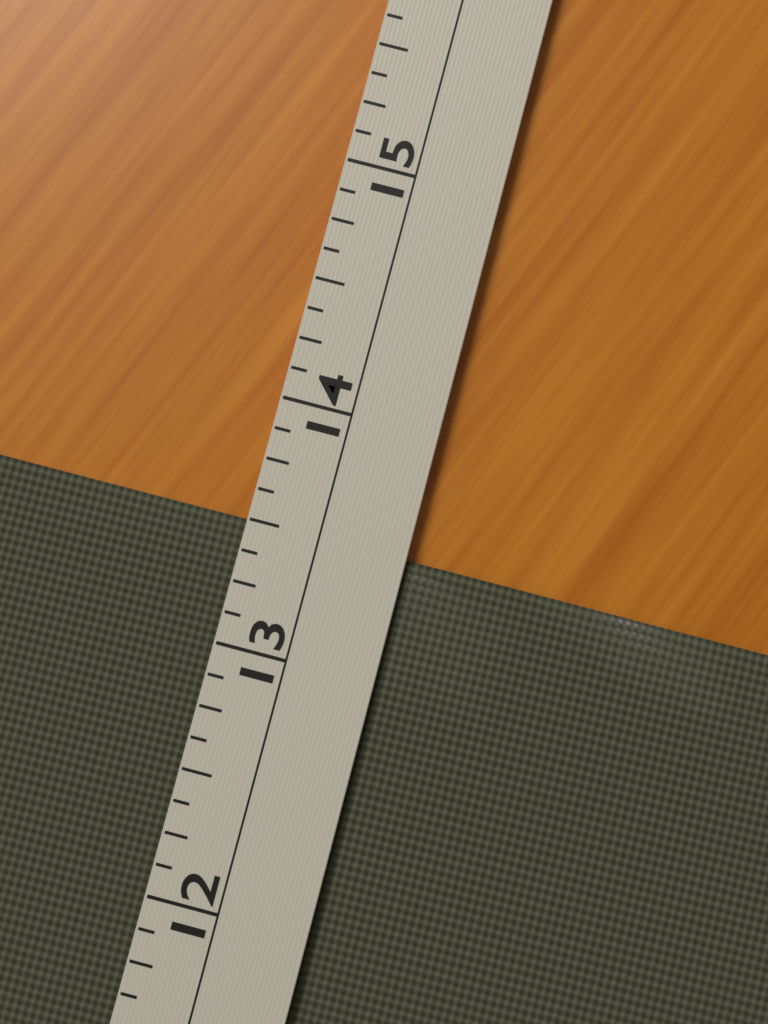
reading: 13.500 (no unit)
